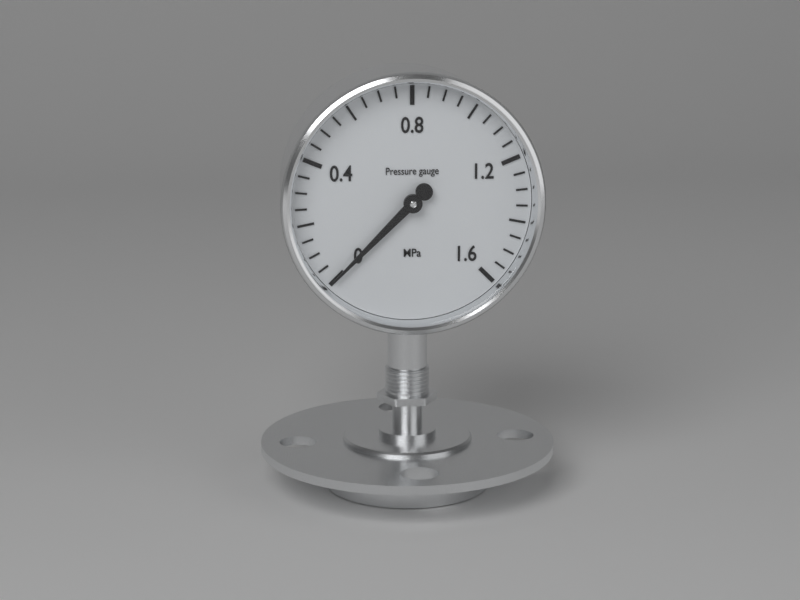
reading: 0.00 MPa
